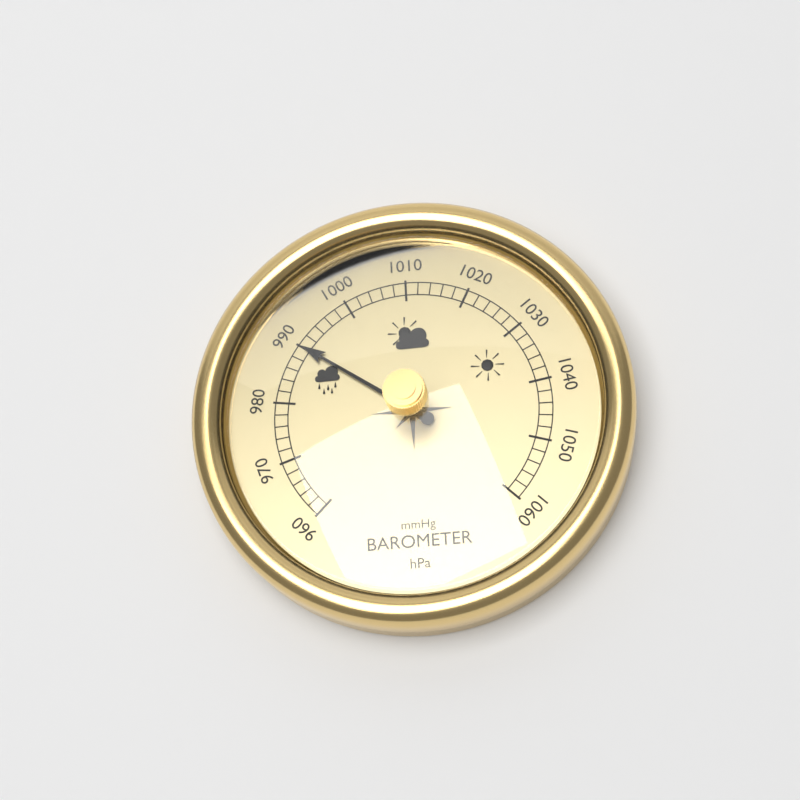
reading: 990 hPa
